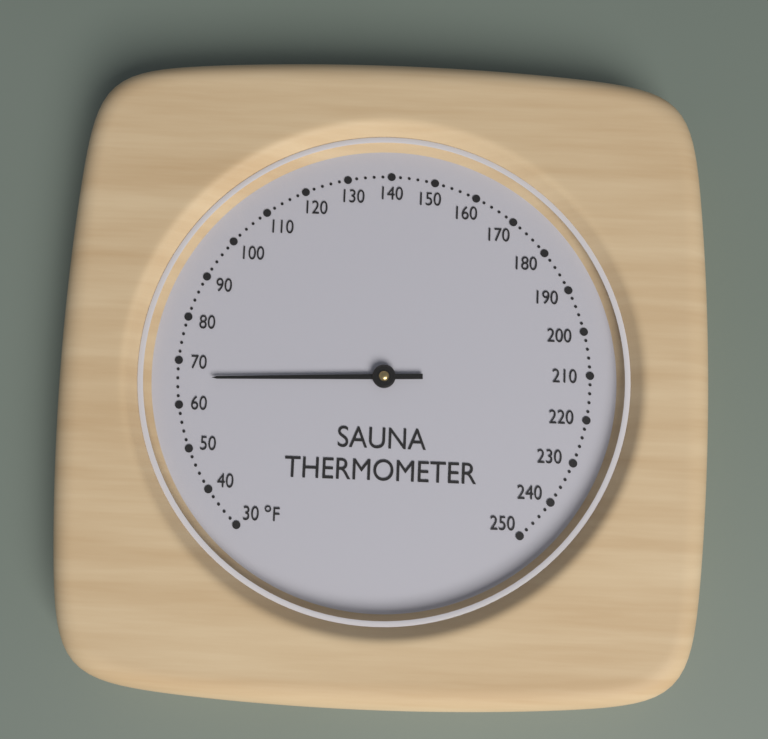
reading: 66 °F
